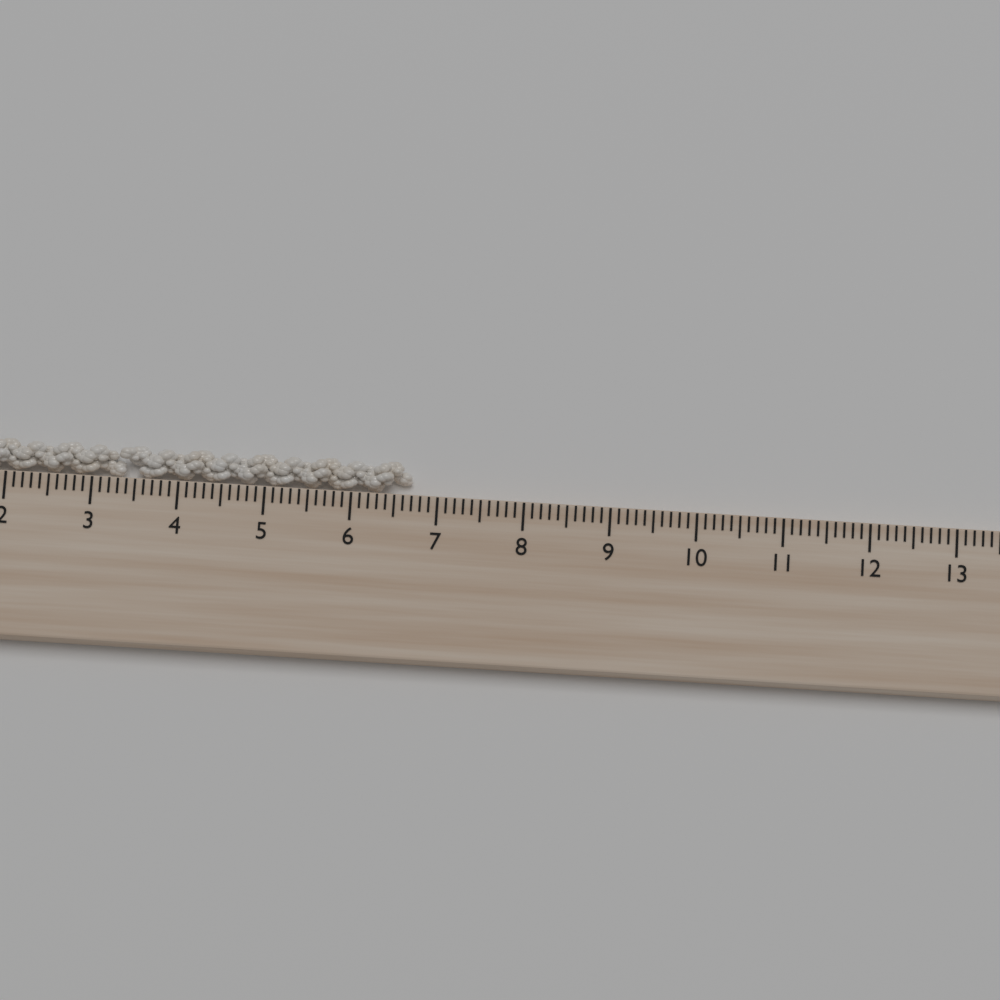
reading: 6.7 cm
